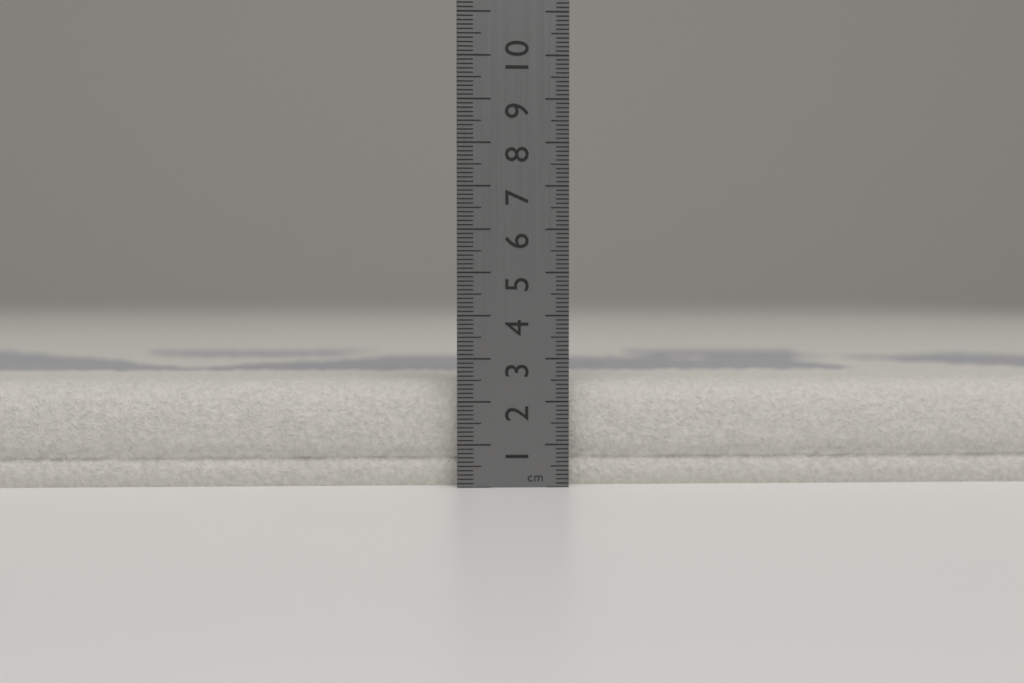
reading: 2.5 cm
